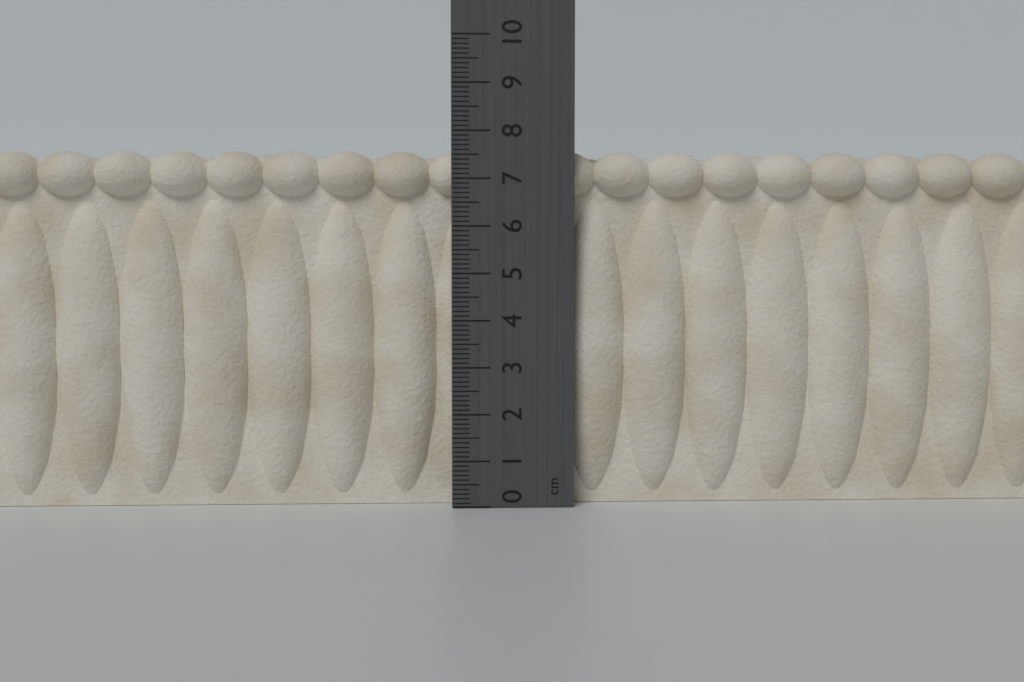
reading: 7.6 cm
